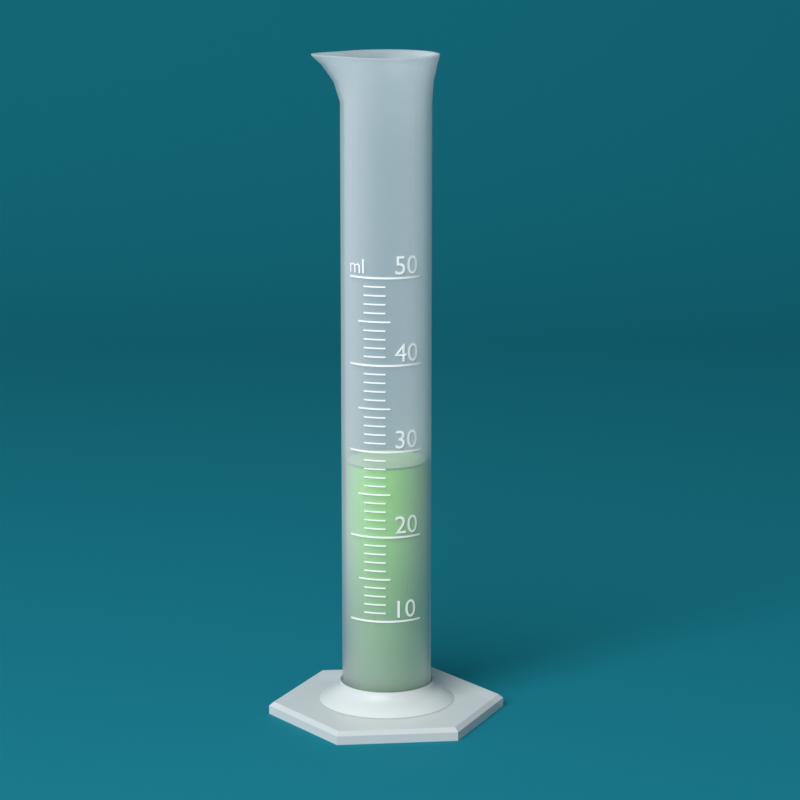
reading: 28 ml
